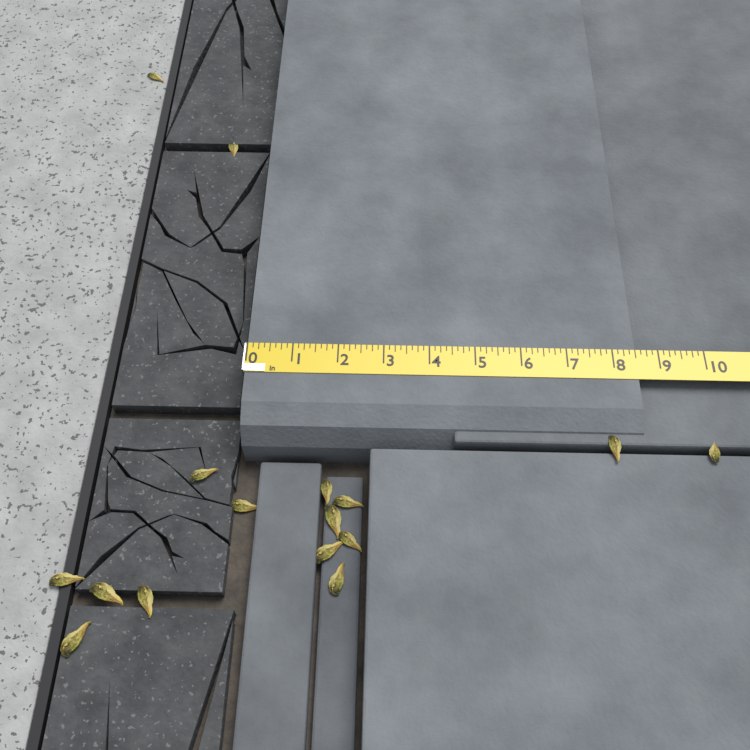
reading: 8.500 in
